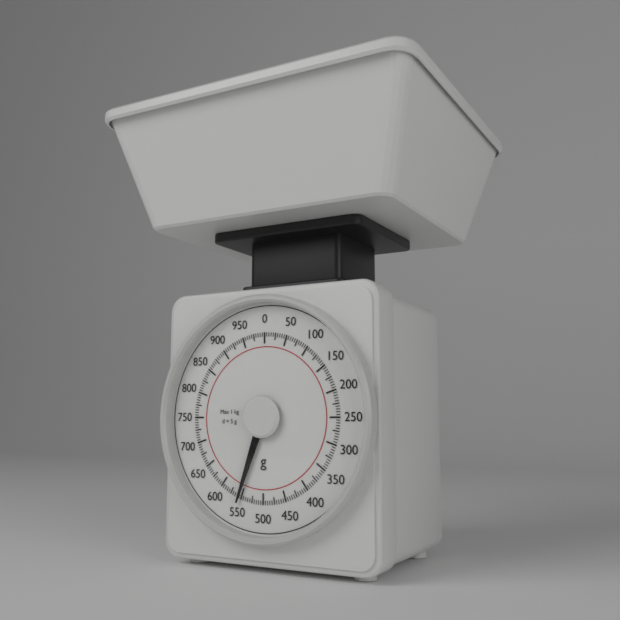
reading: 555 g
